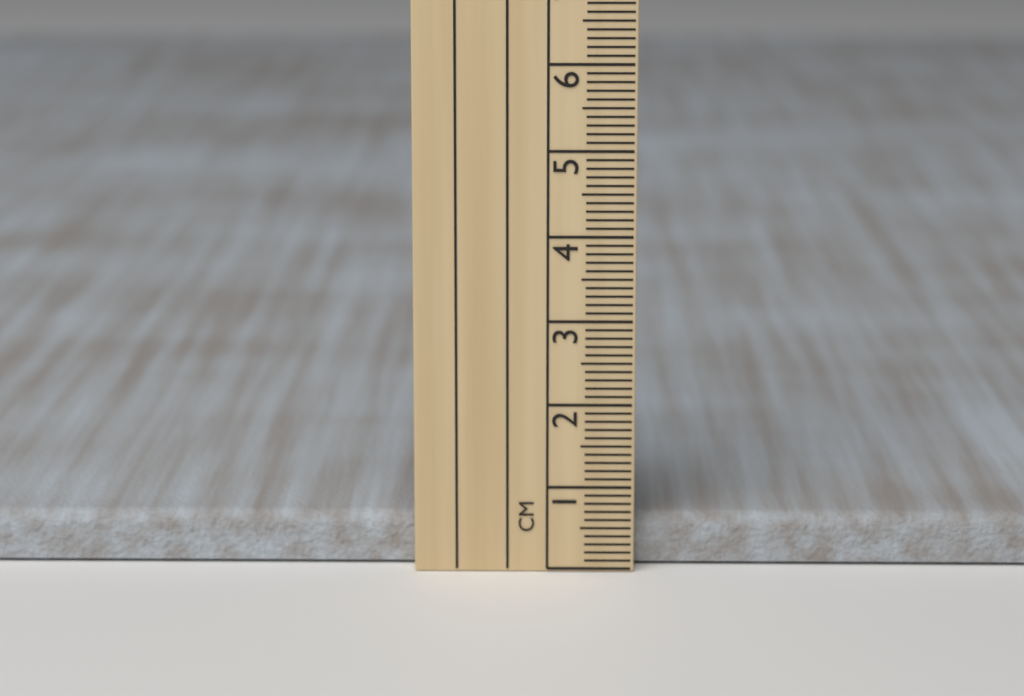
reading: 0.6 cm
